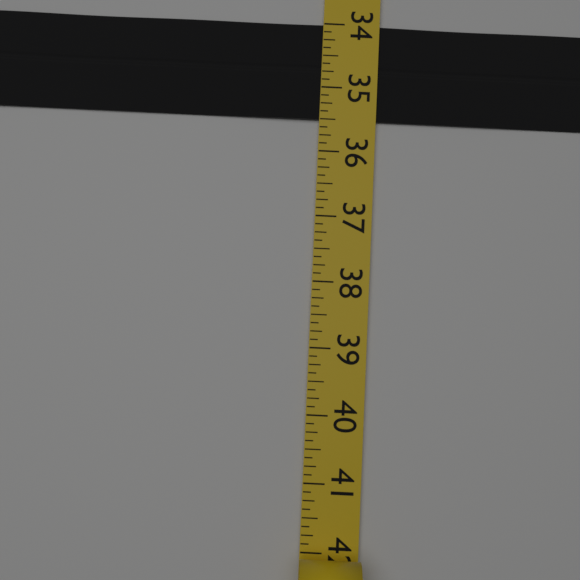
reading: 35.500 (no unit)
